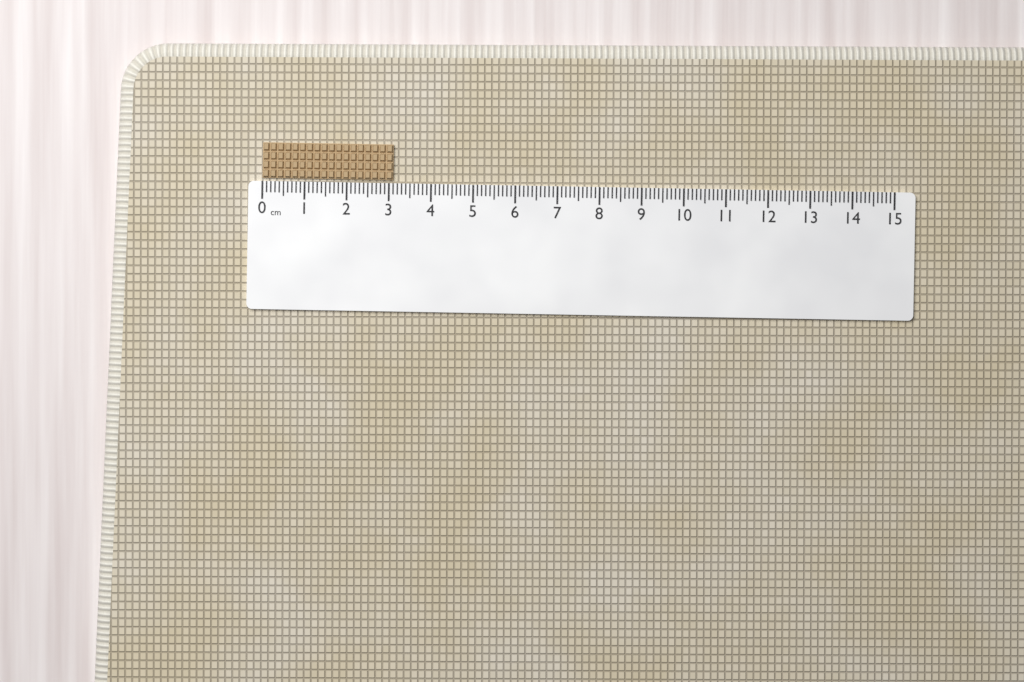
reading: 3.1 cm
